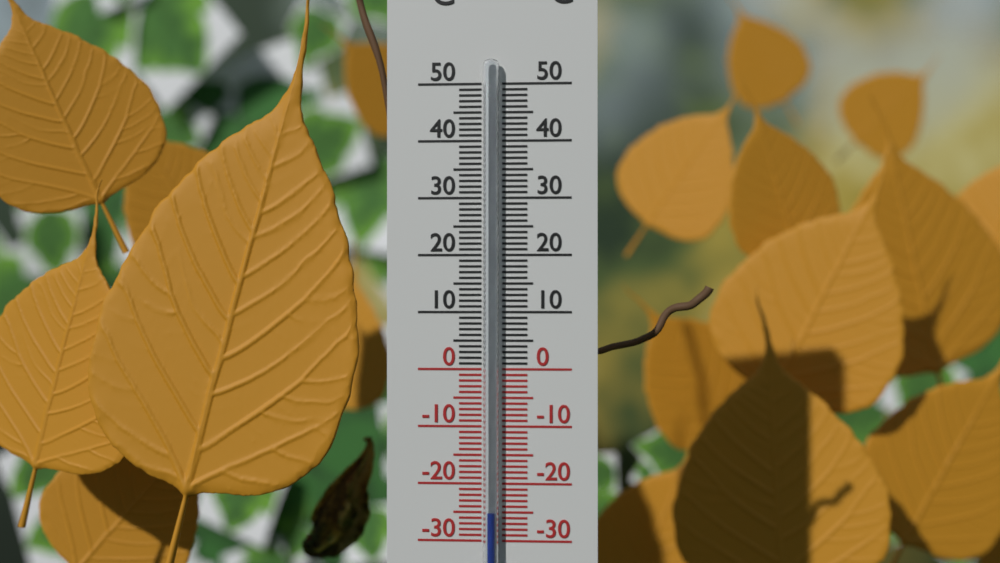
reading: -25 °C
